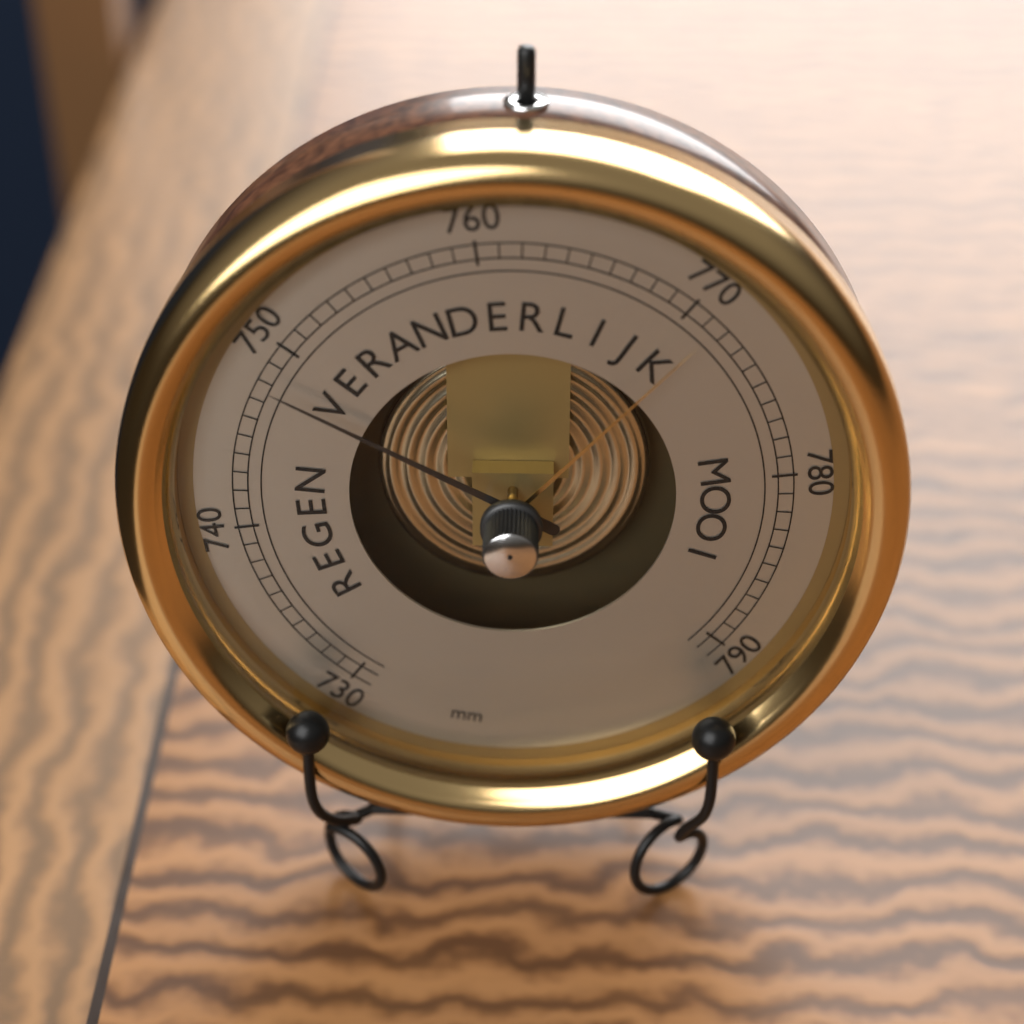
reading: 748 mm
